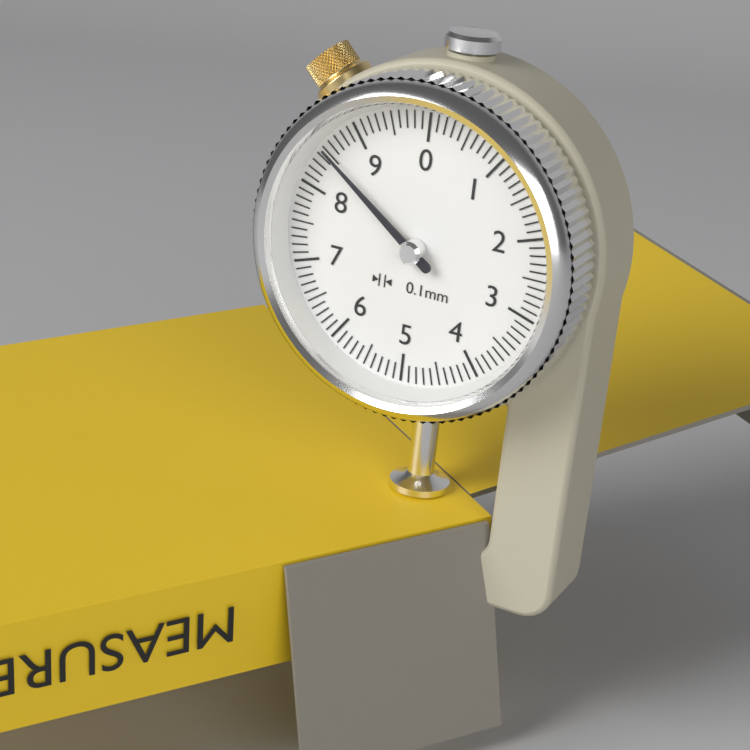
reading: 8.5 mm
